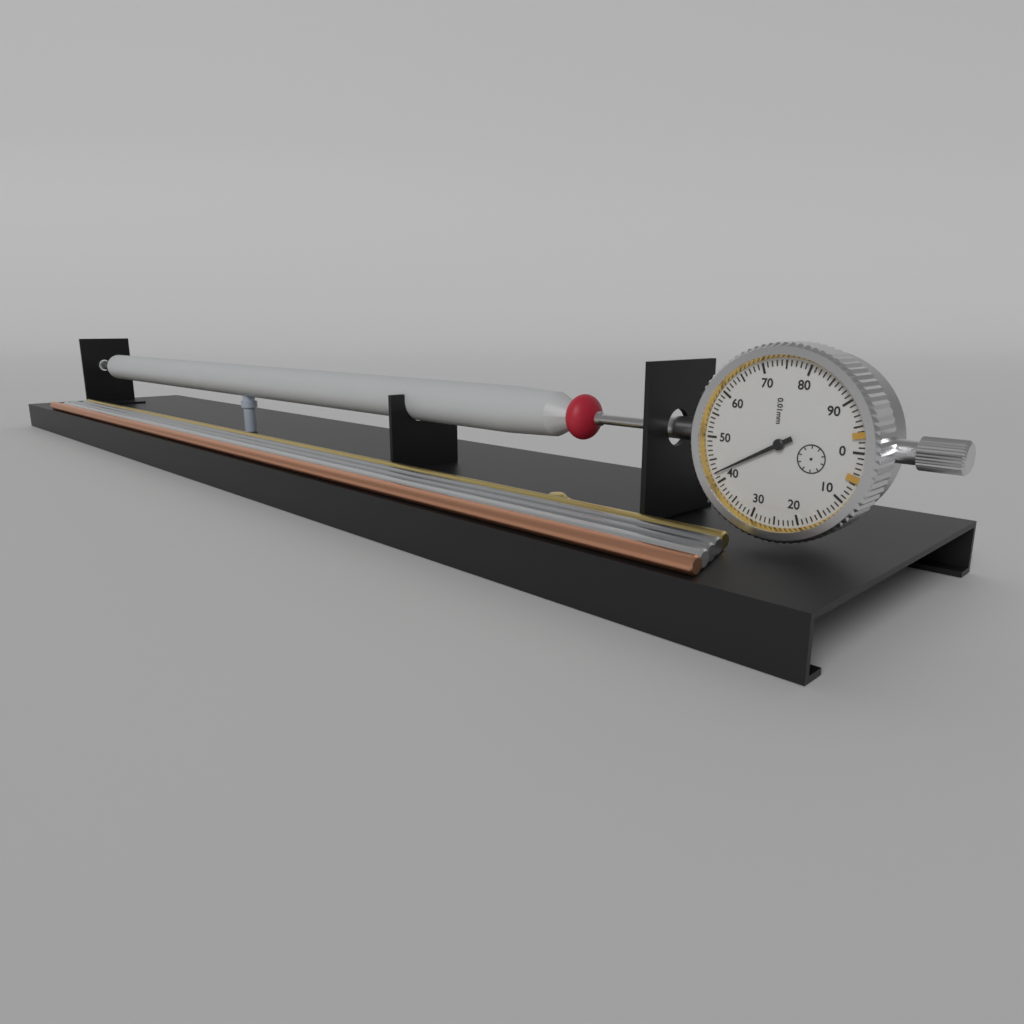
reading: 0.42 mm
